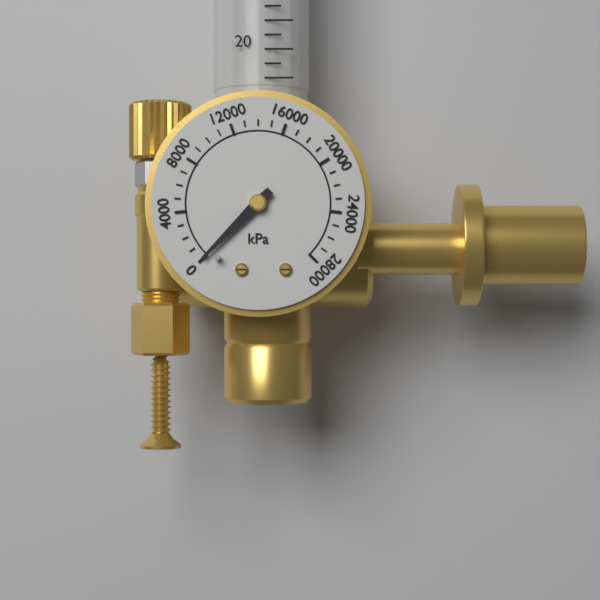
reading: 0 kPa
